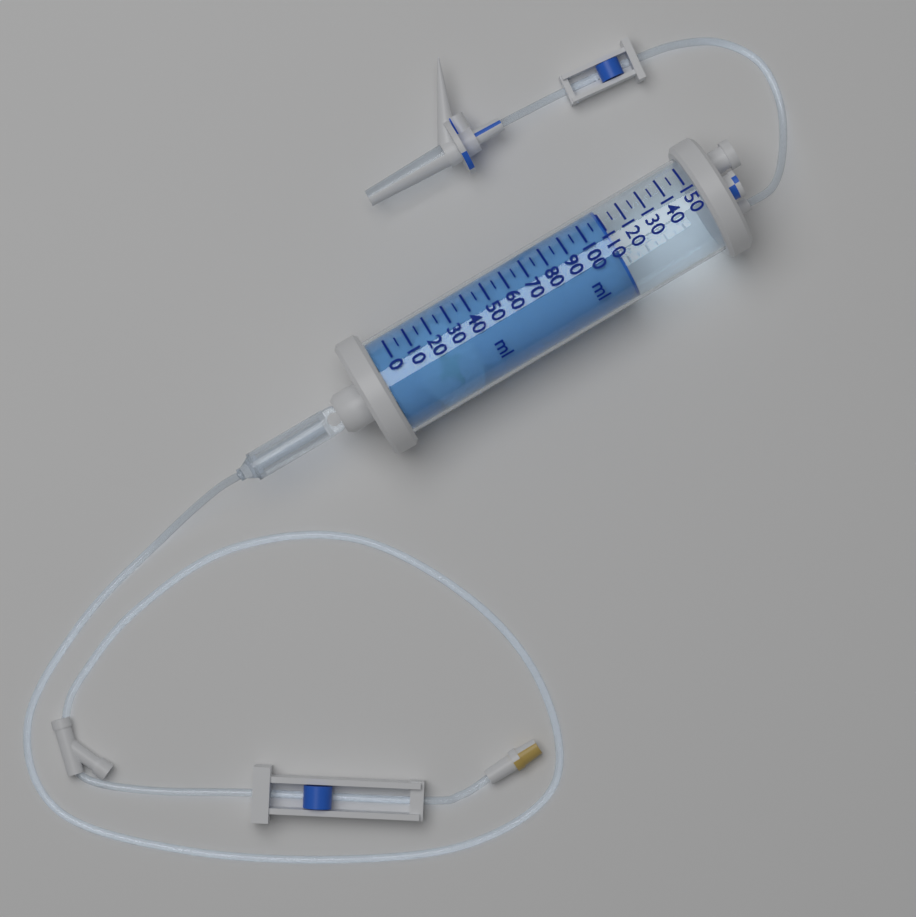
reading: 110 ml
